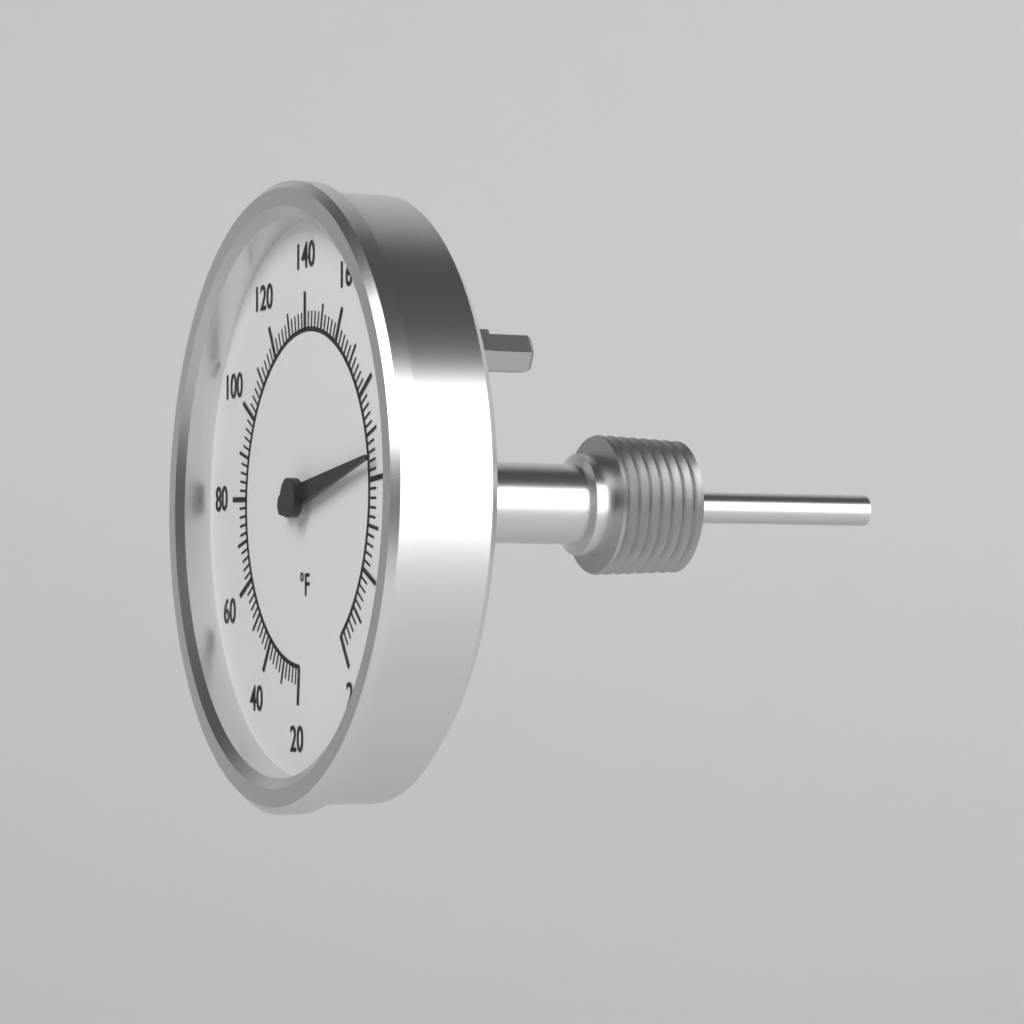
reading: 196 °F
